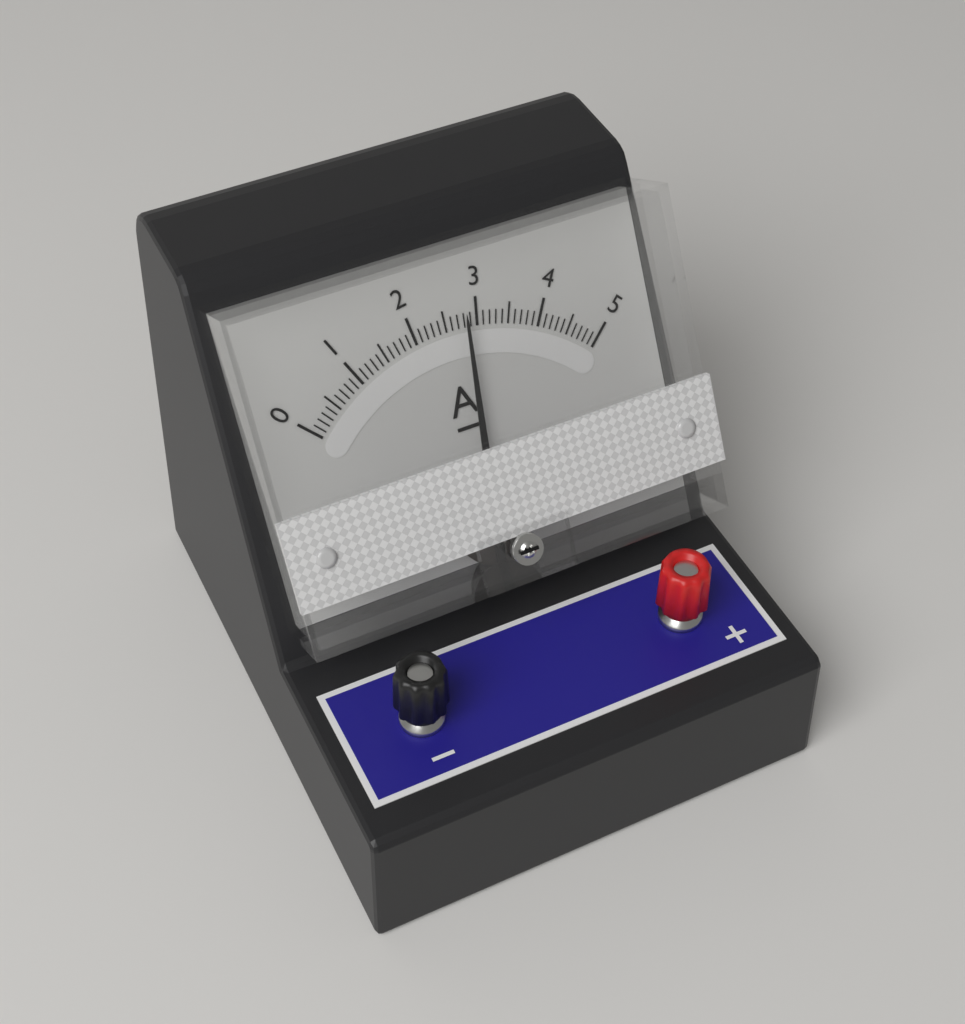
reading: 2.8 A
